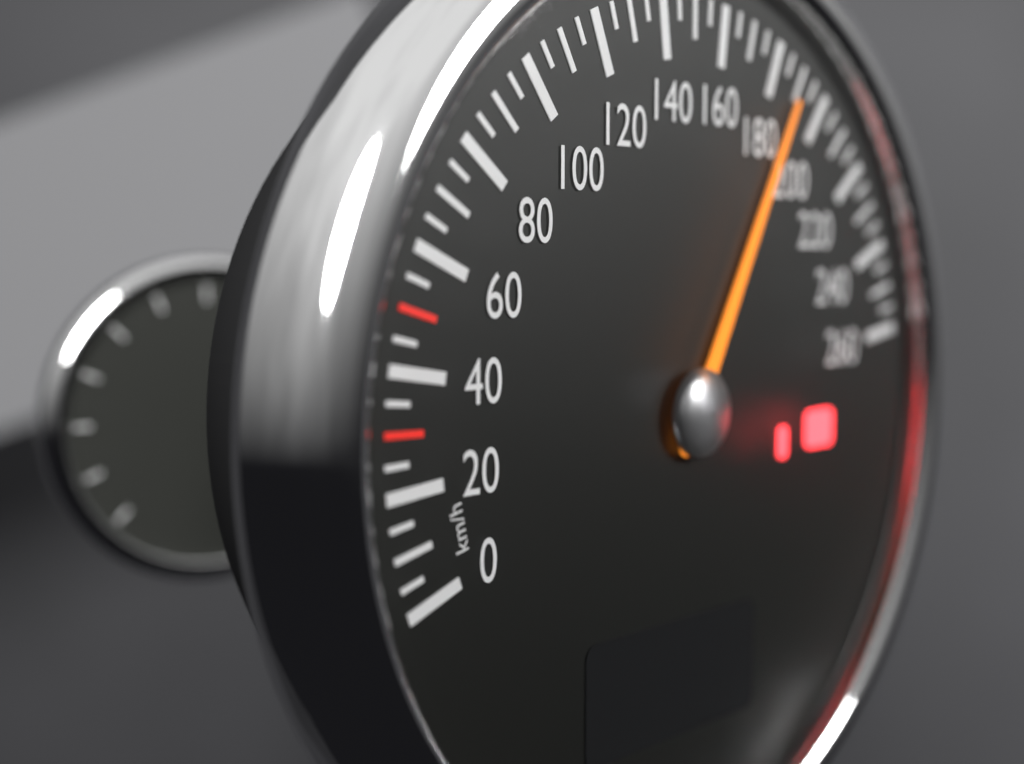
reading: 190 km/h
